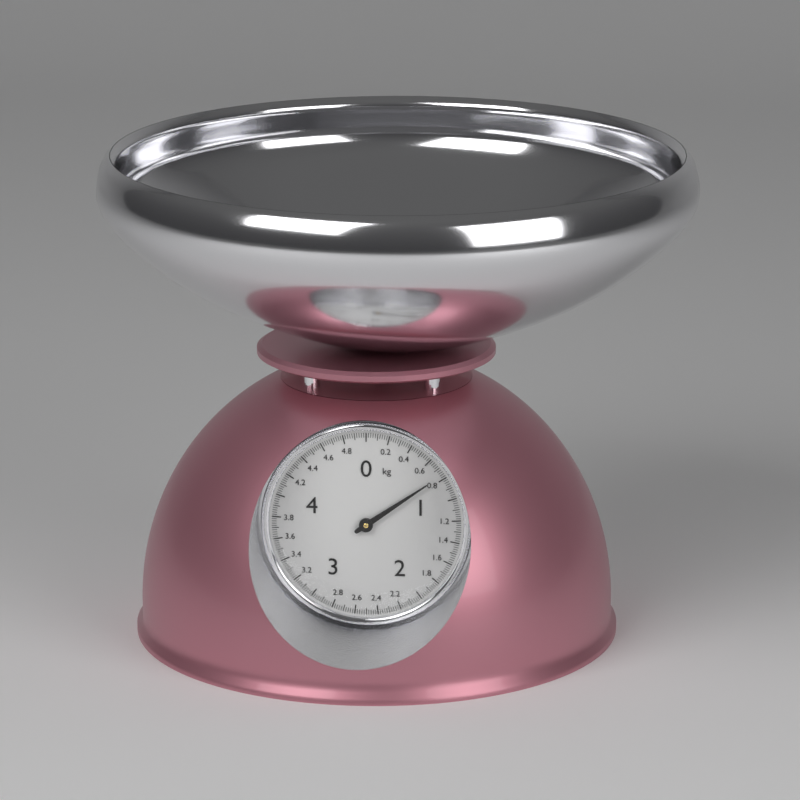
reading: 0.76 kg
